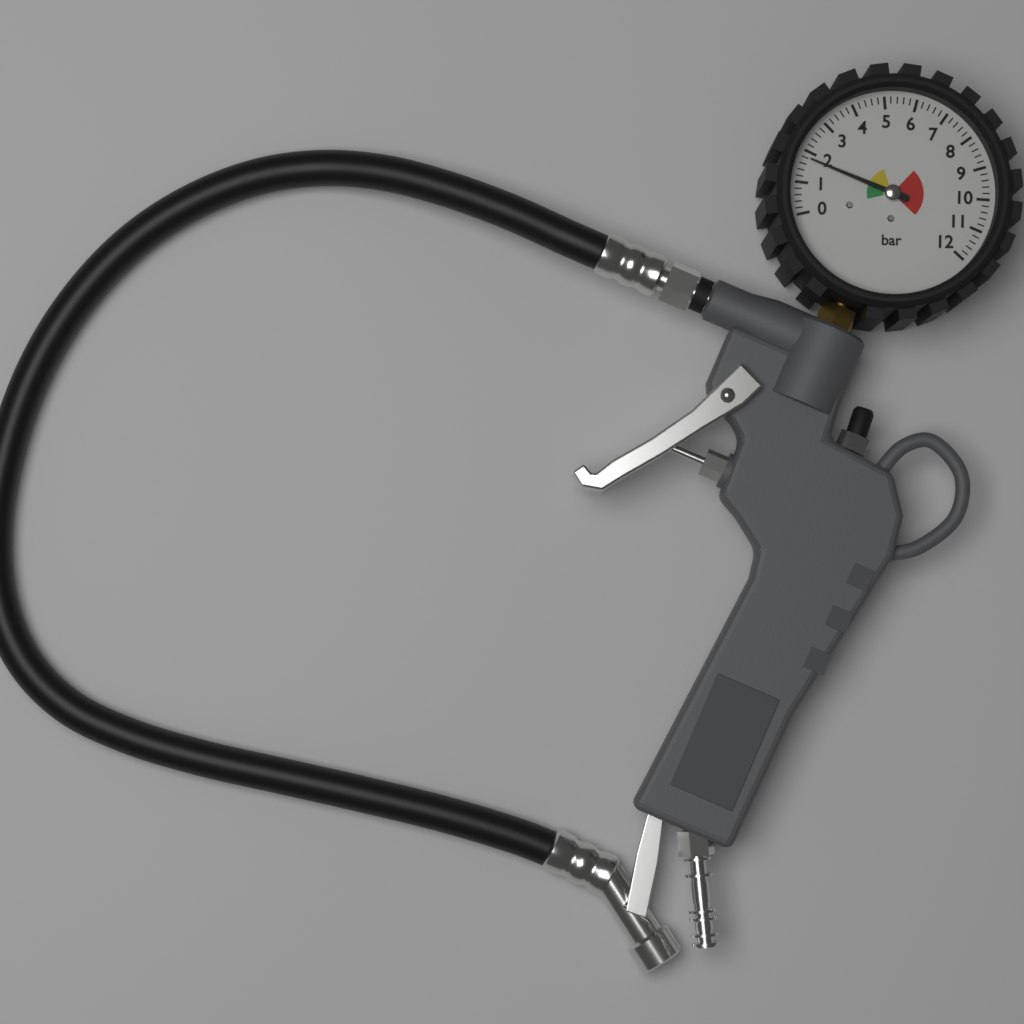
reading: 1.8 bar
